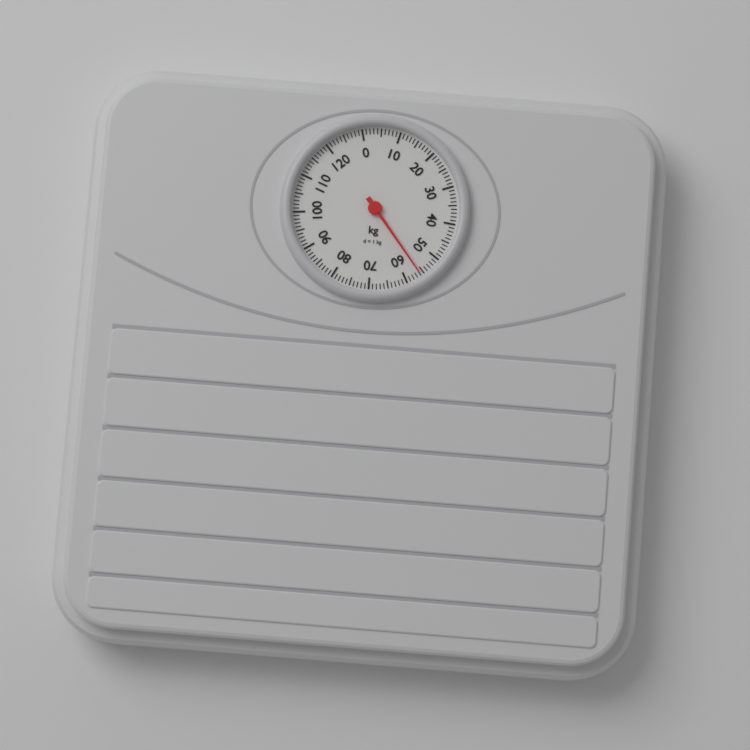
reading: 56 kg
